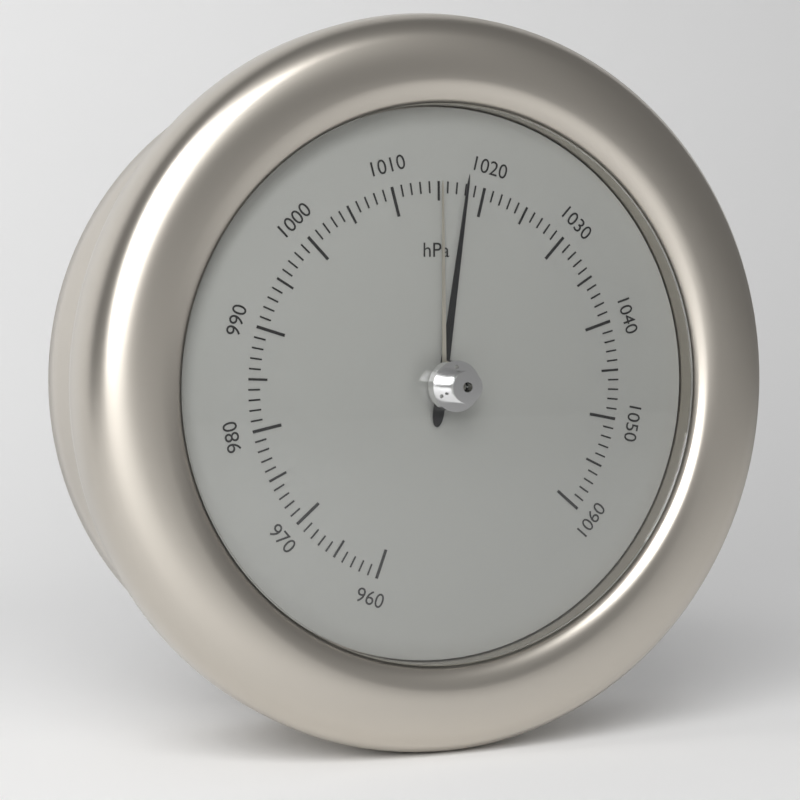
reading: 1018 hPa
